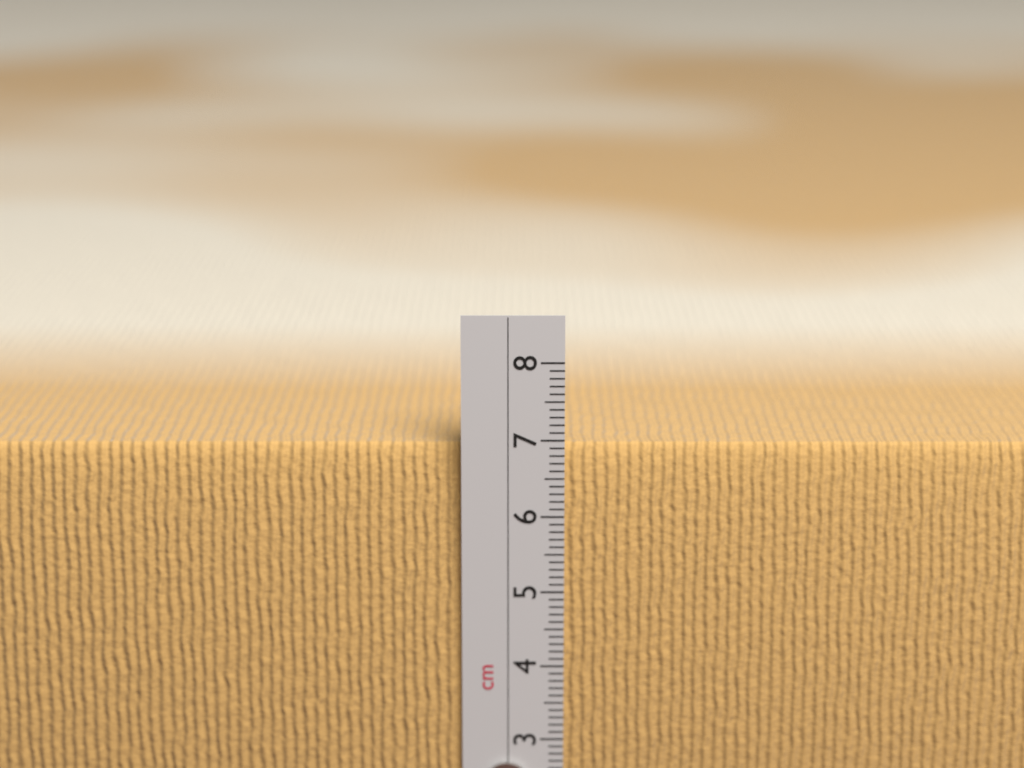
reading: 6.9 cm
